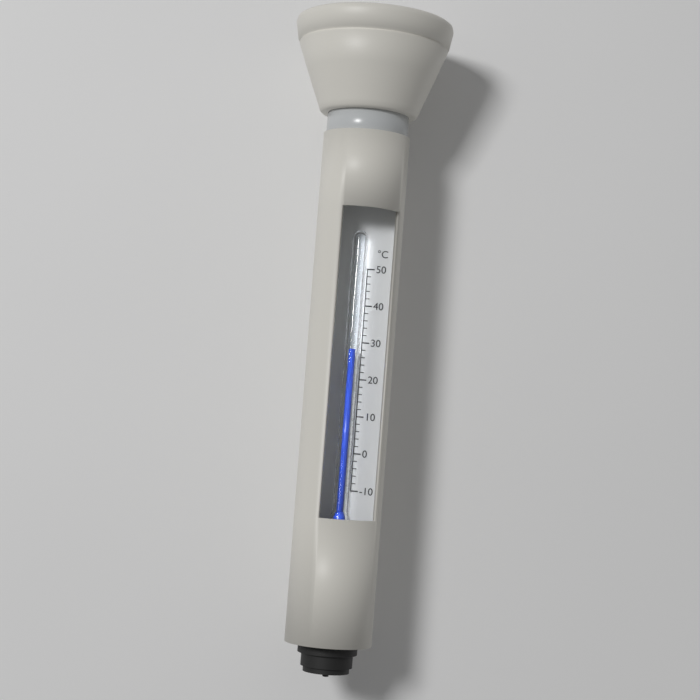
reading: 28 °C
